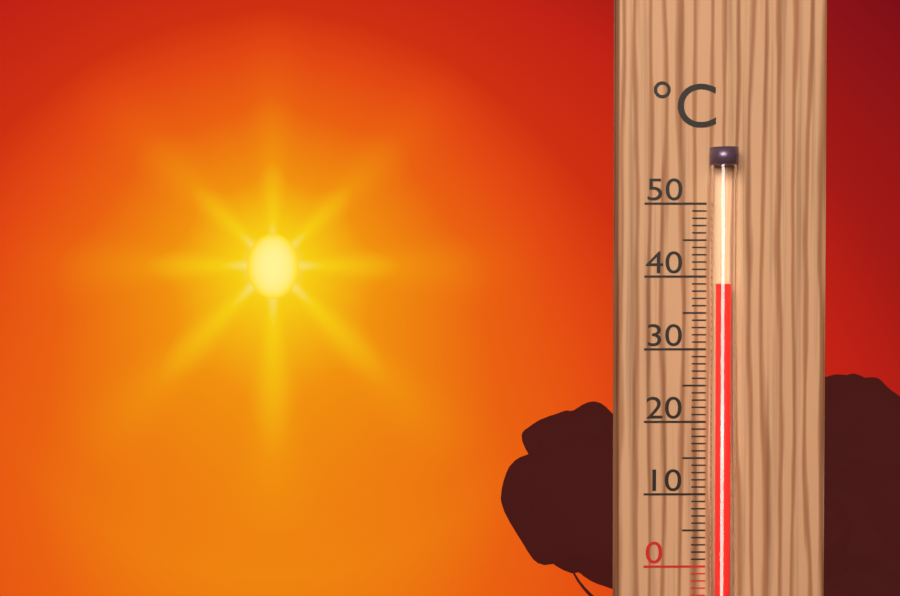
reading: 39 °C
